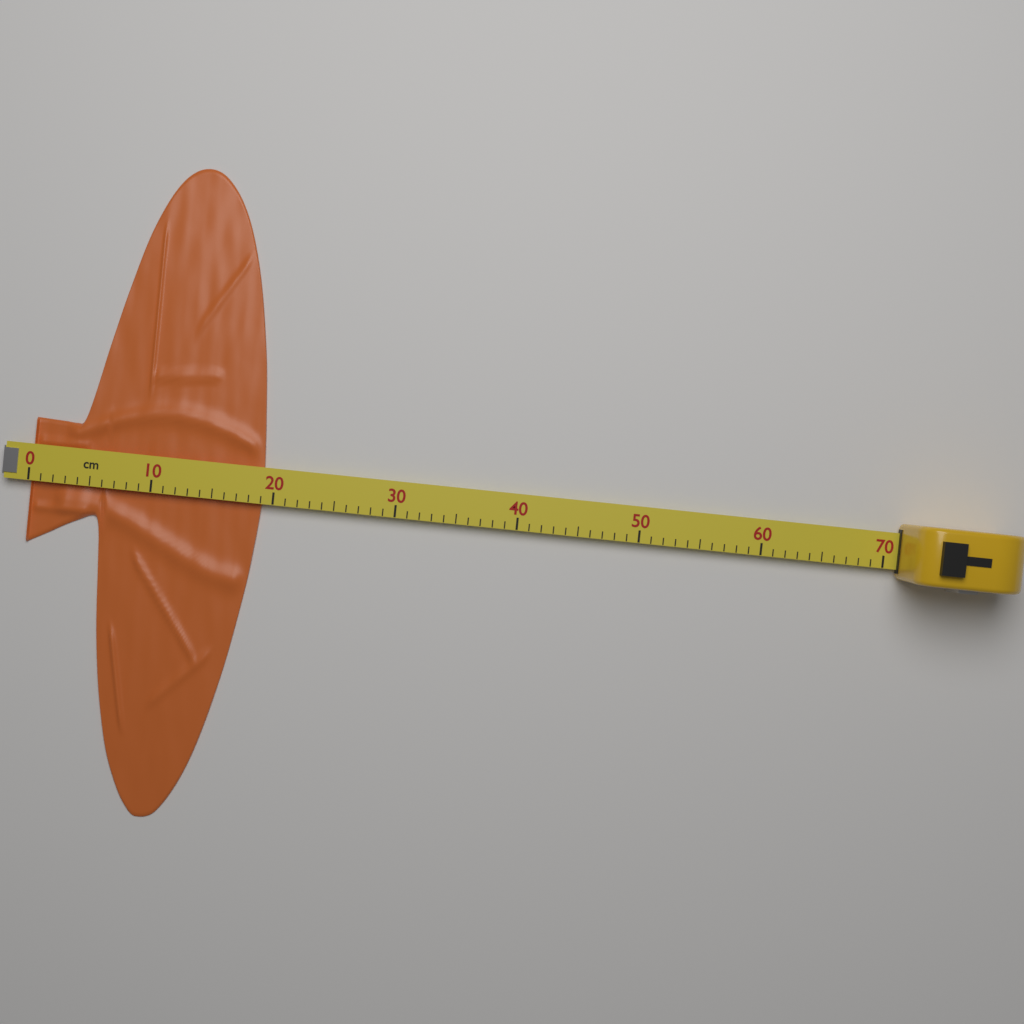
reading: 19 cm
